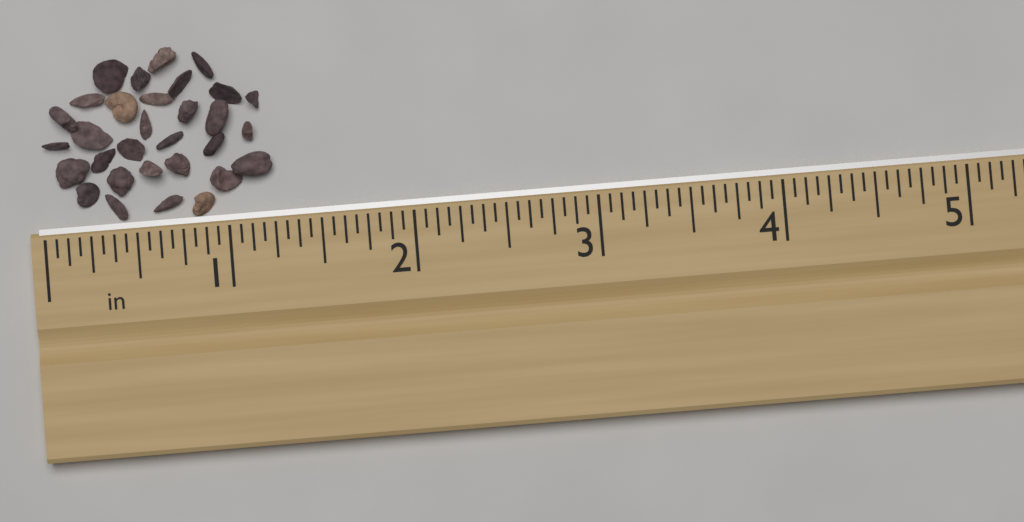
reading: 1.2500 in
